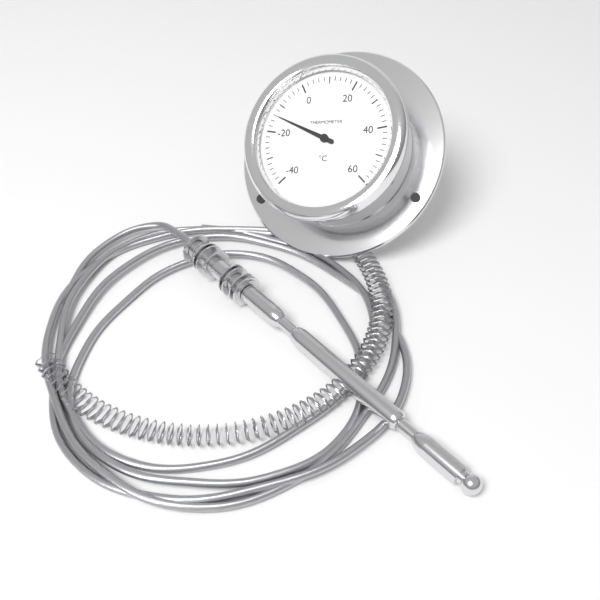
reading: -14 °C
